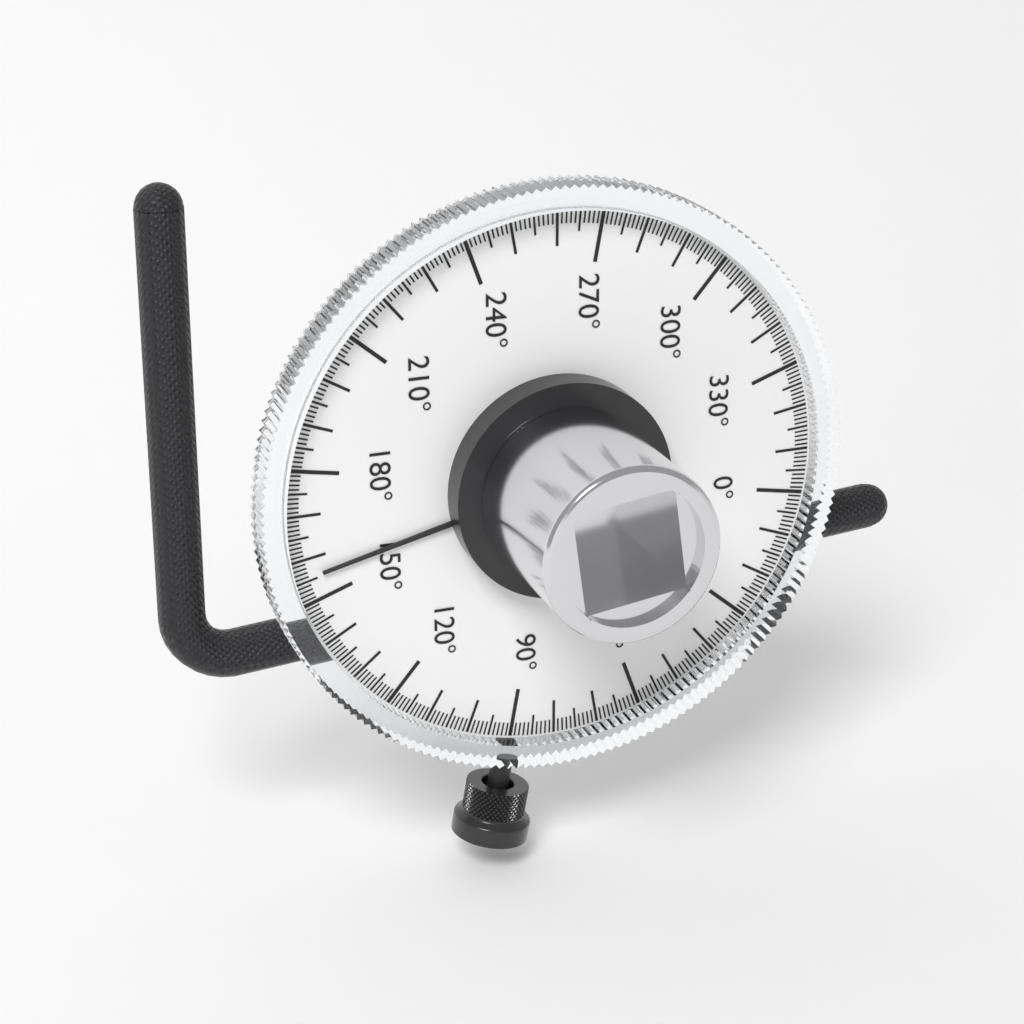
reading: 156 °
